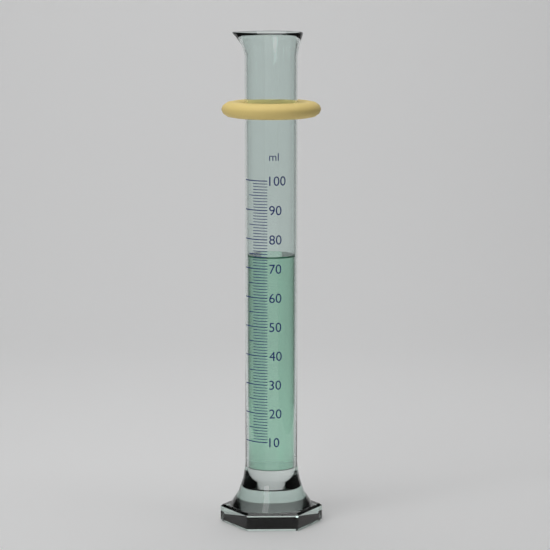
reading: 74 ml
